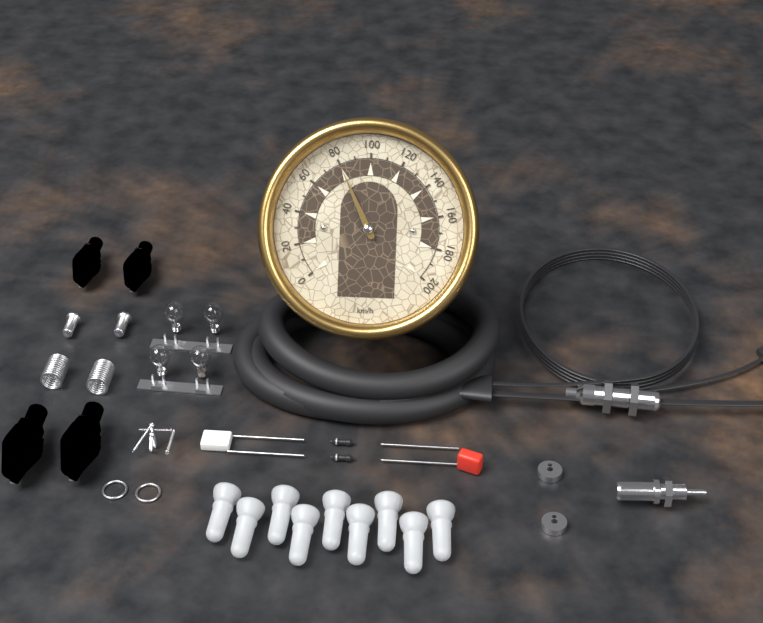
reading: 80 km/h
